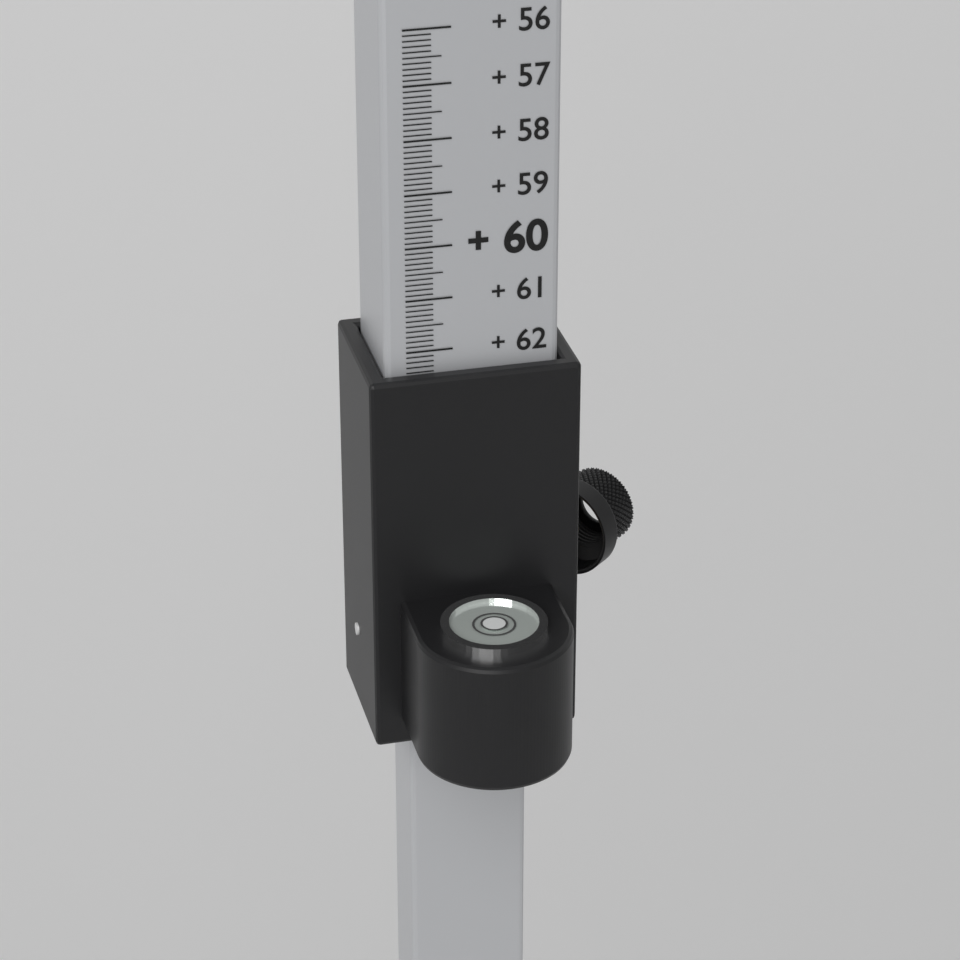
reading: 62.4 (no unit)
